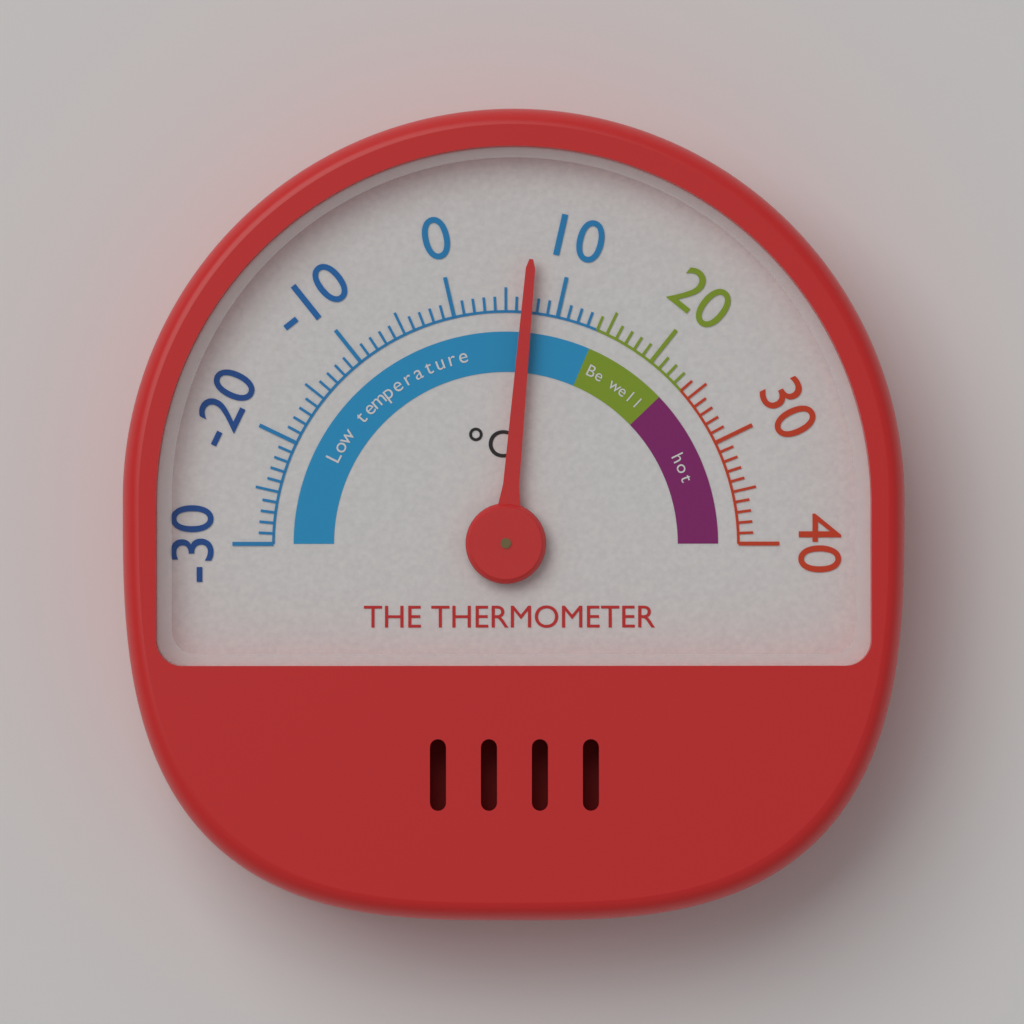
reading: 7 °C
